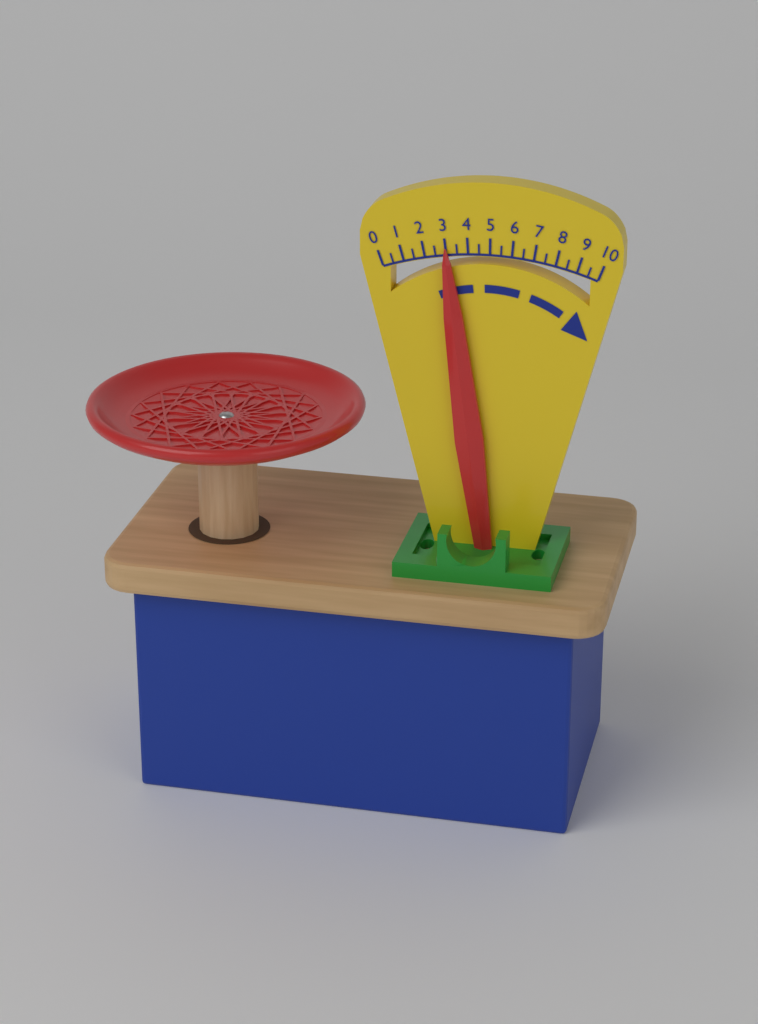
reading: 3.0 (no unit)
